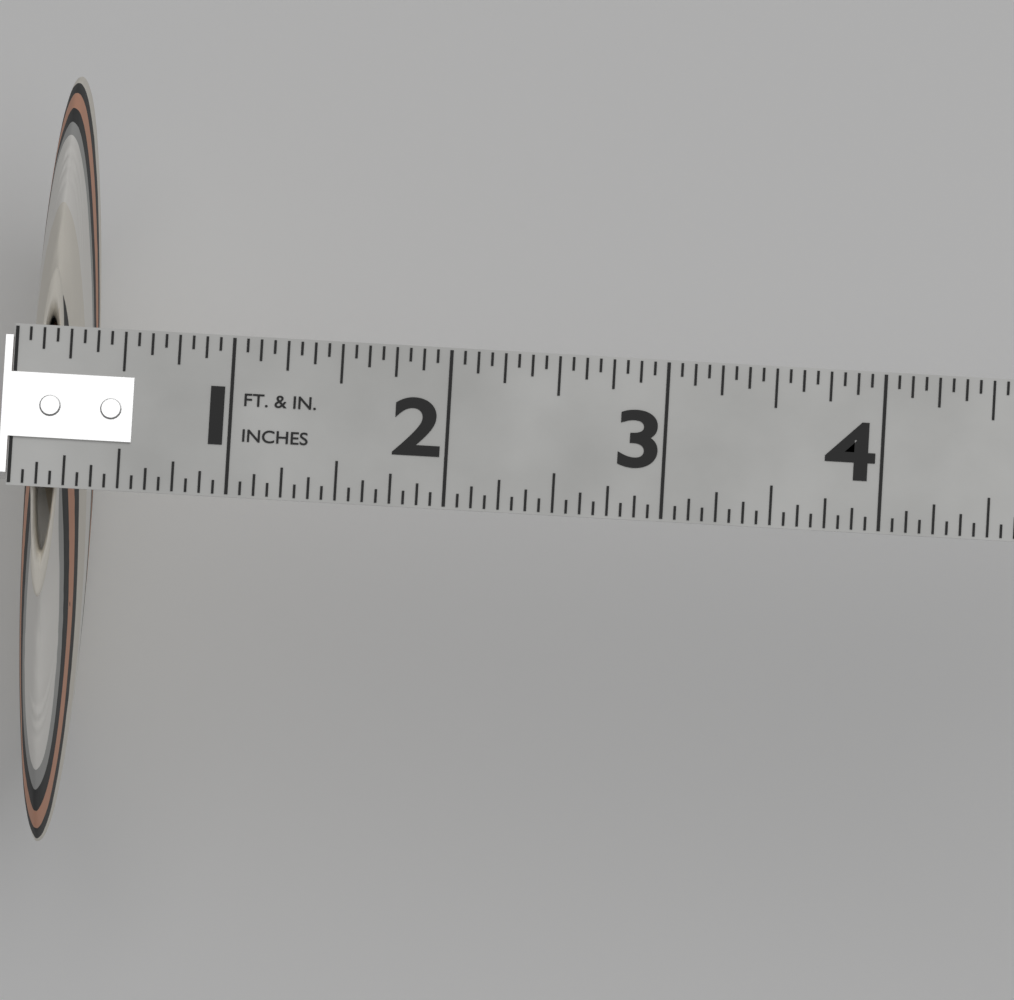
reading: 0.3125 in
